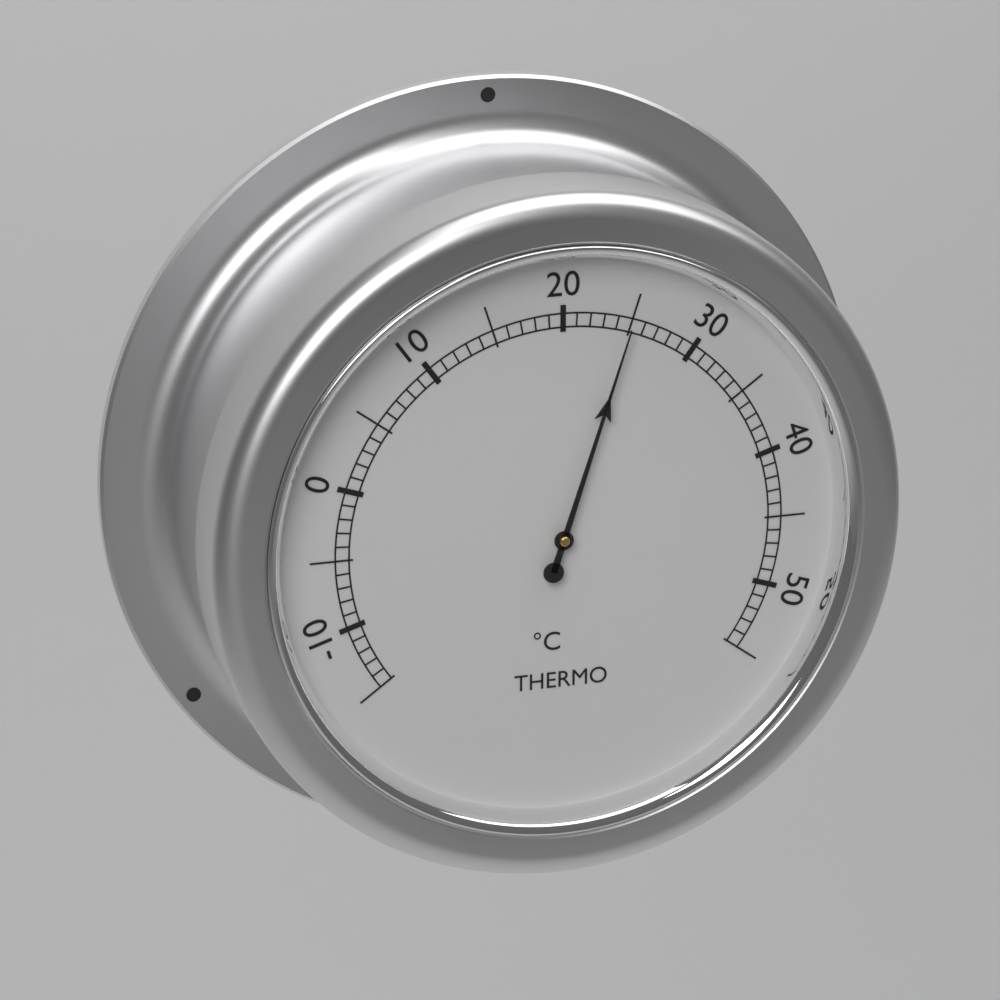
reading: 25 °C
